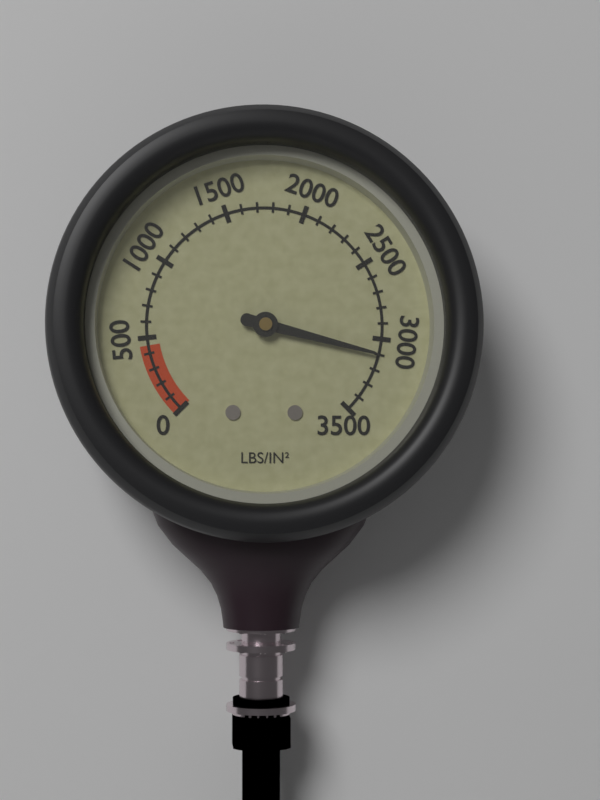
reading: 3100 psi
